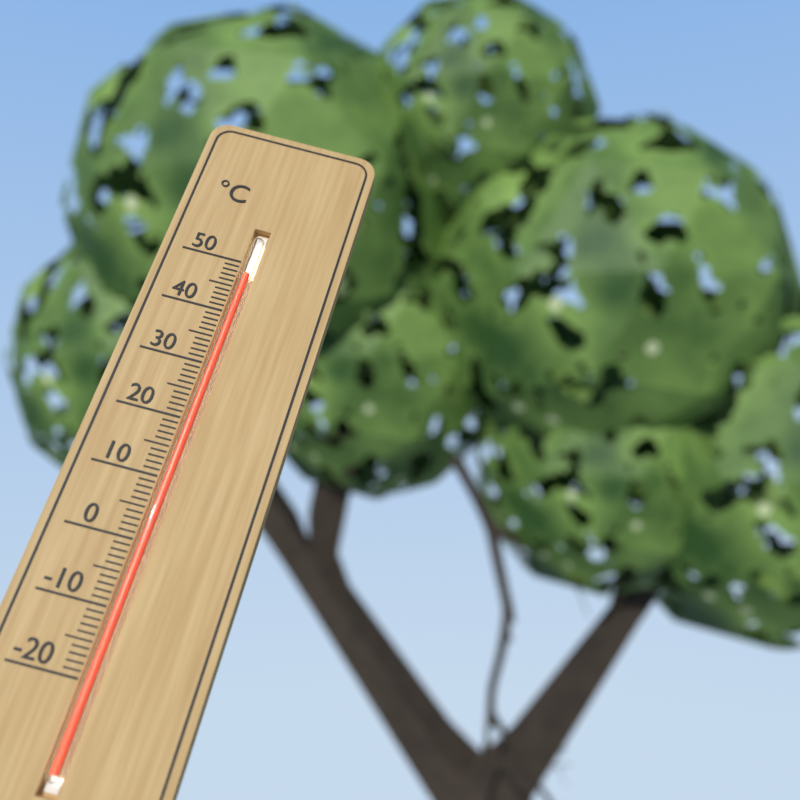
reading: 48 °C
